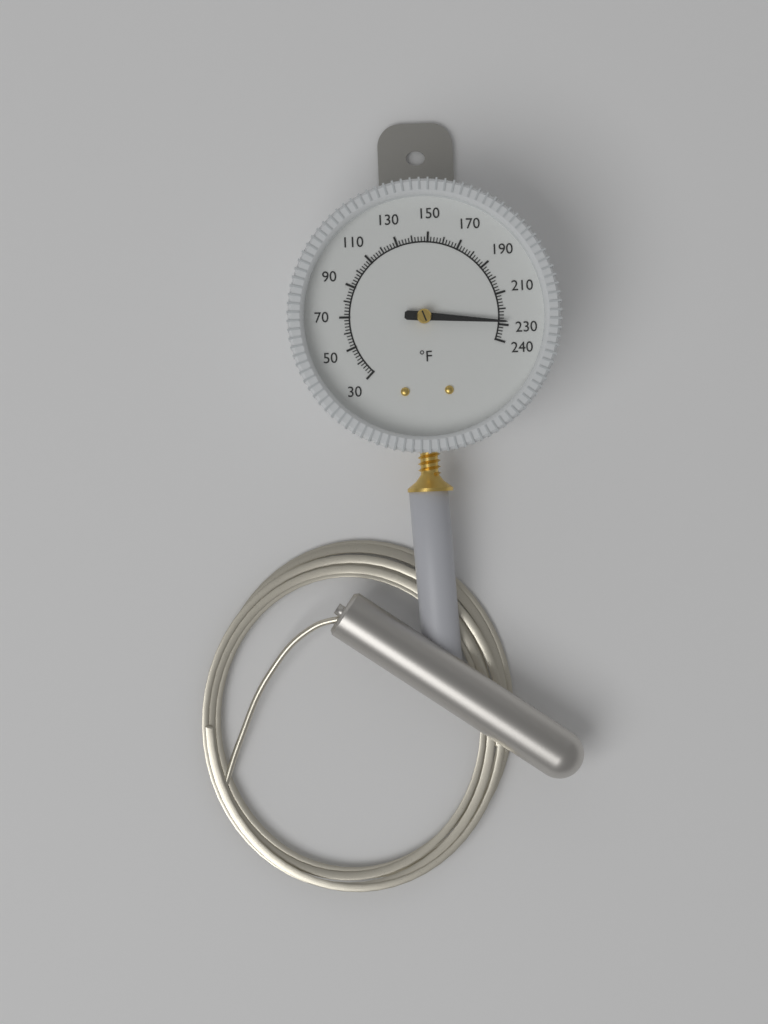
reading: 228 °F
